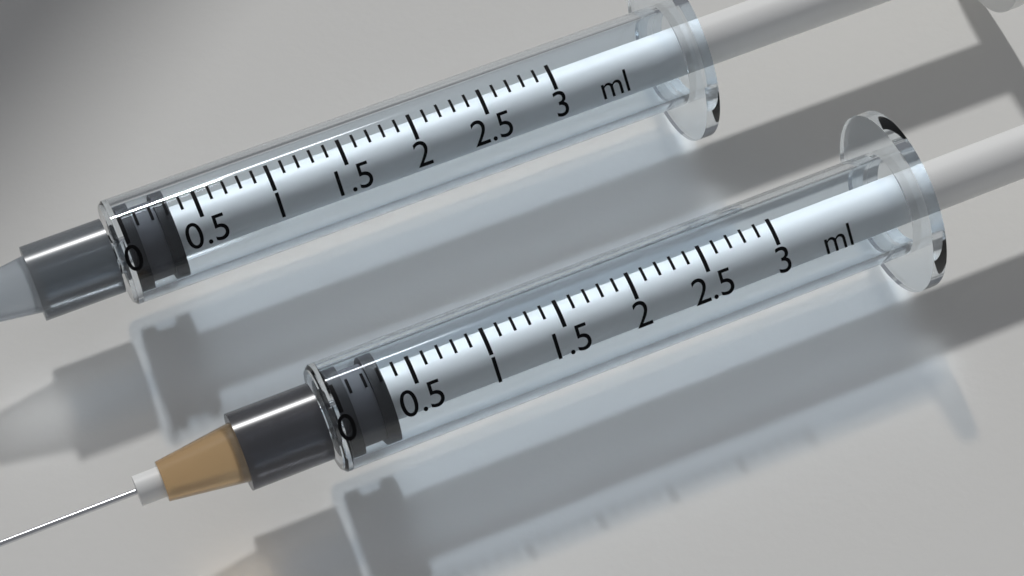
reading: 0.0 ml
